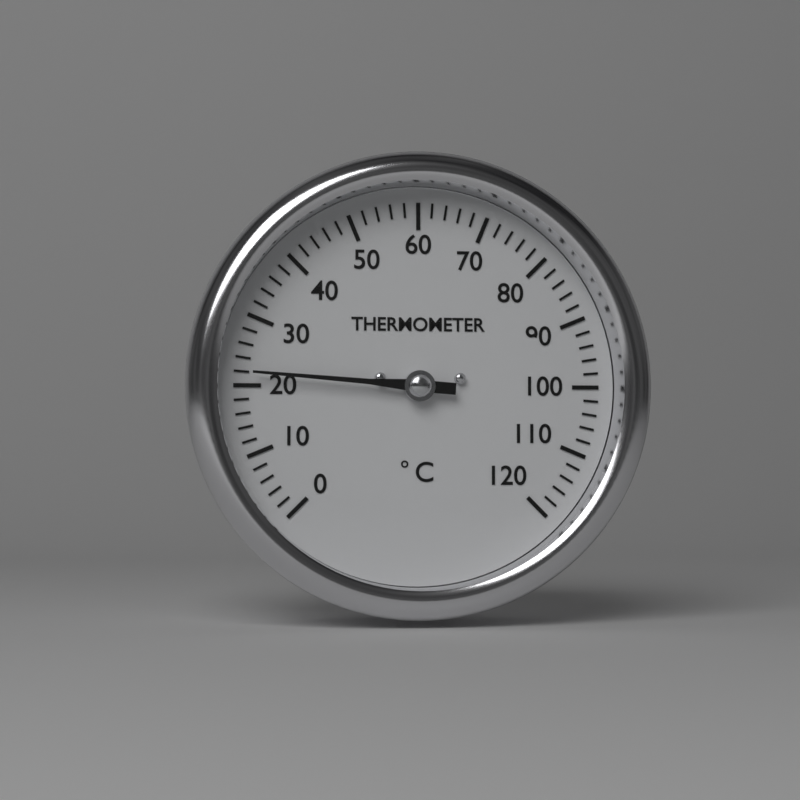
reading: 22 °C
